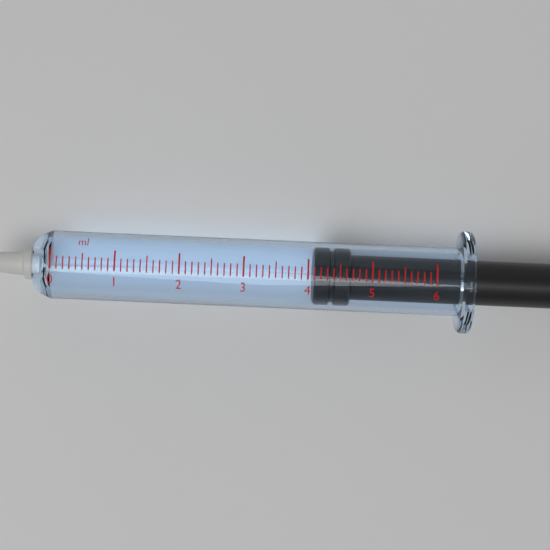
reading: 4.1 ml
